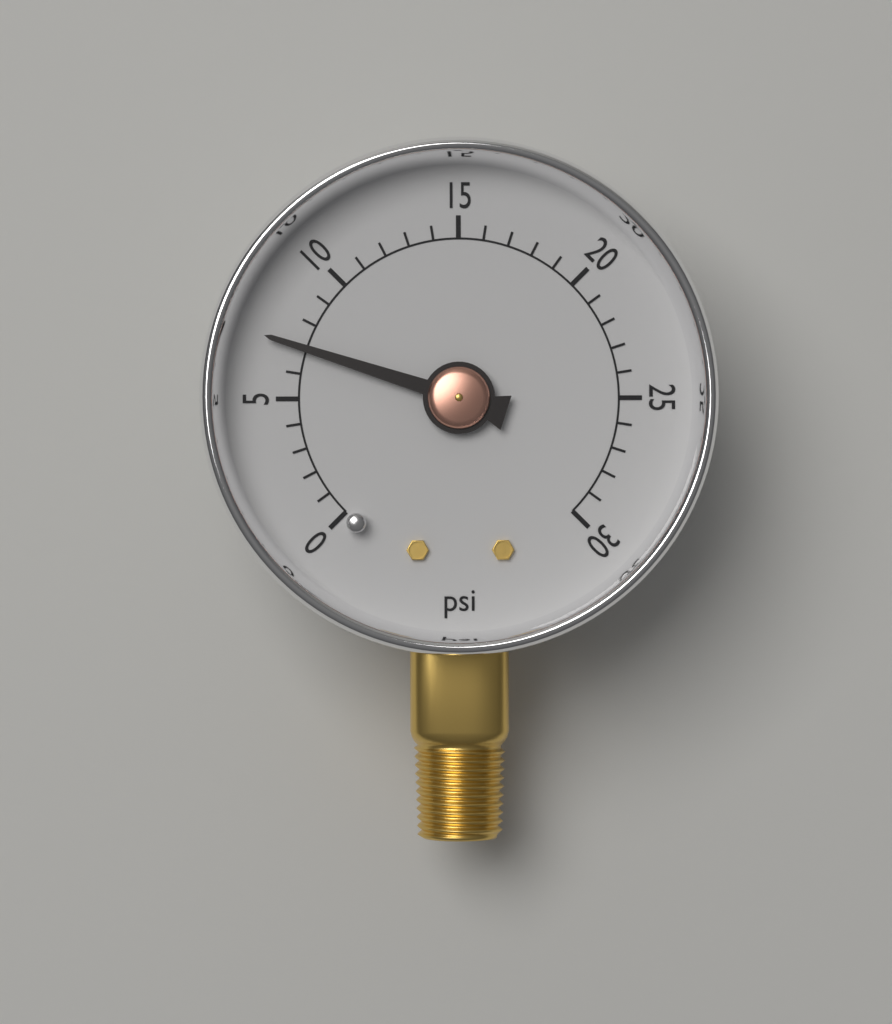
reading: 7 psi
